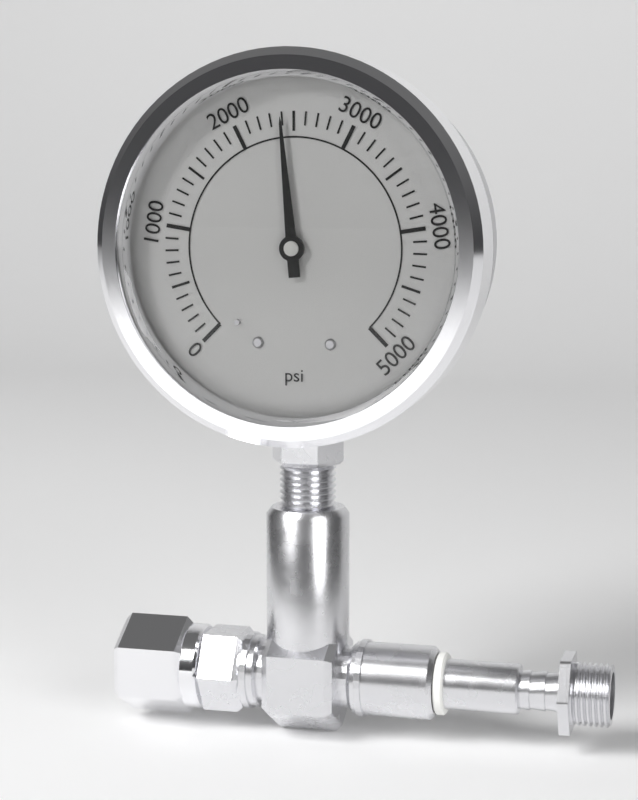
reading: 2400 psi
